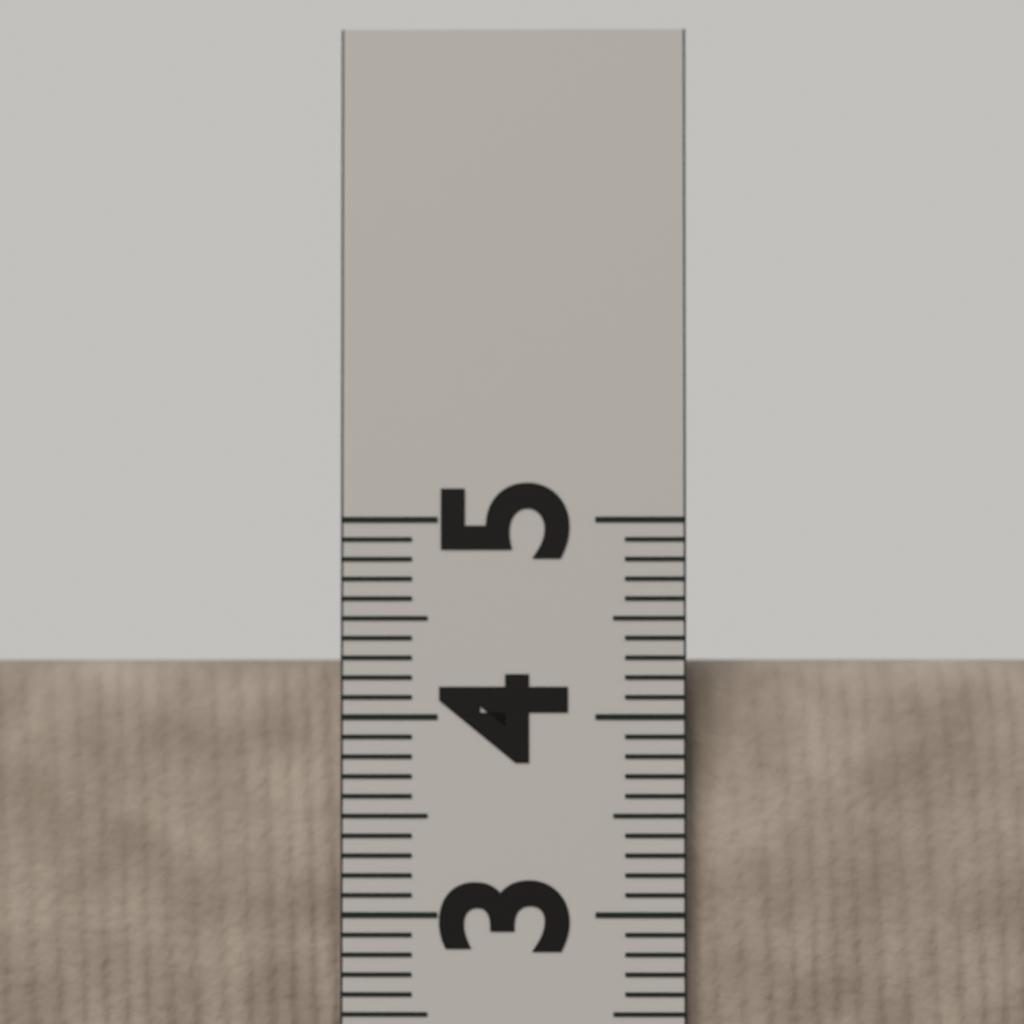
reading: 4.3 (no unit)
